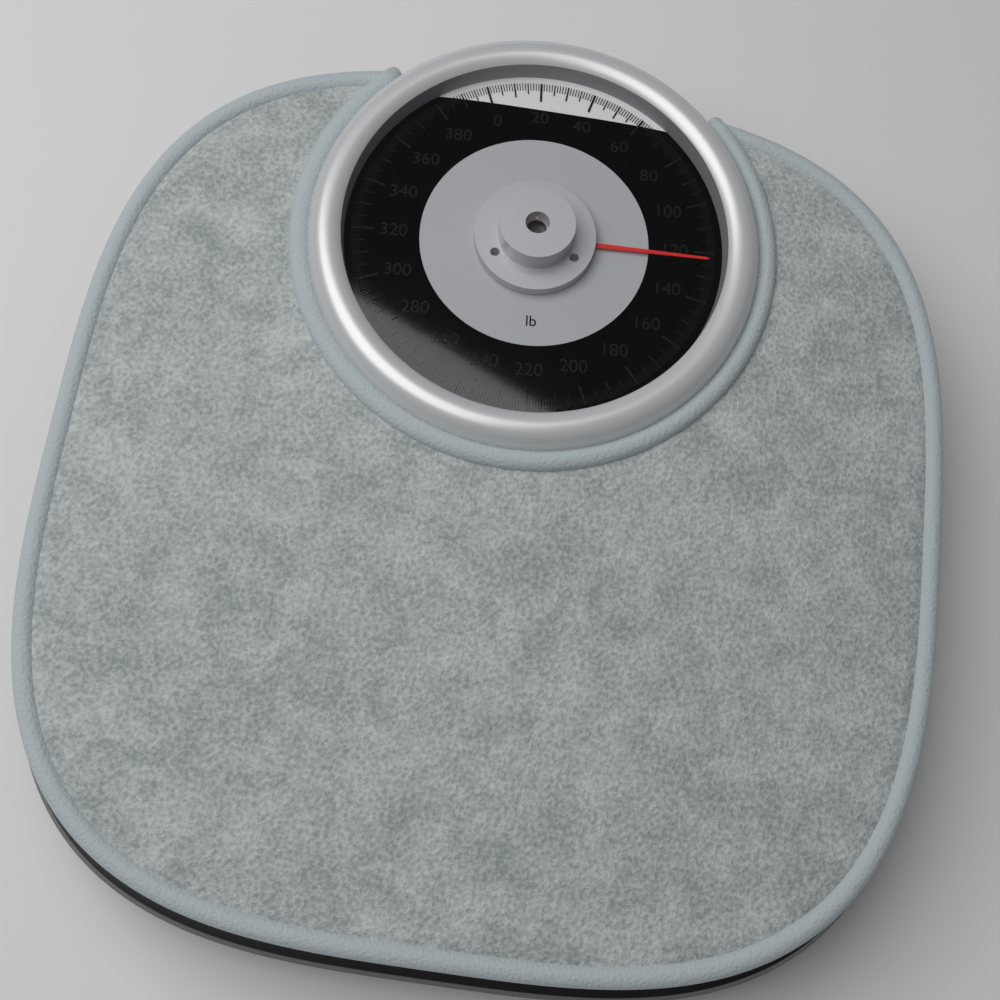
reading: 123 lb
